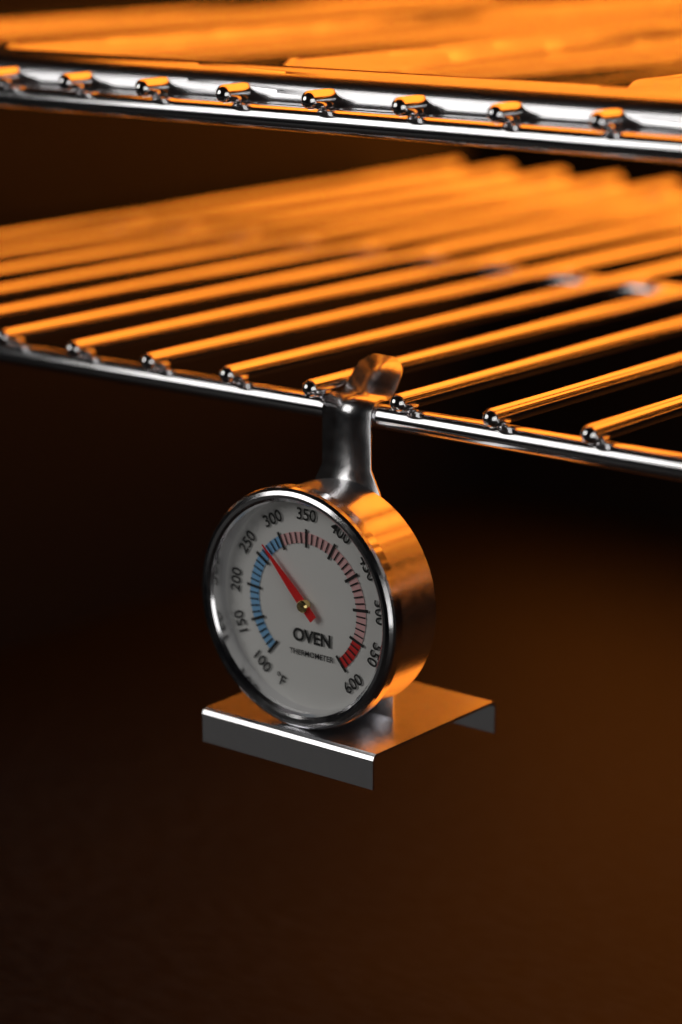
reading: 270 °F
